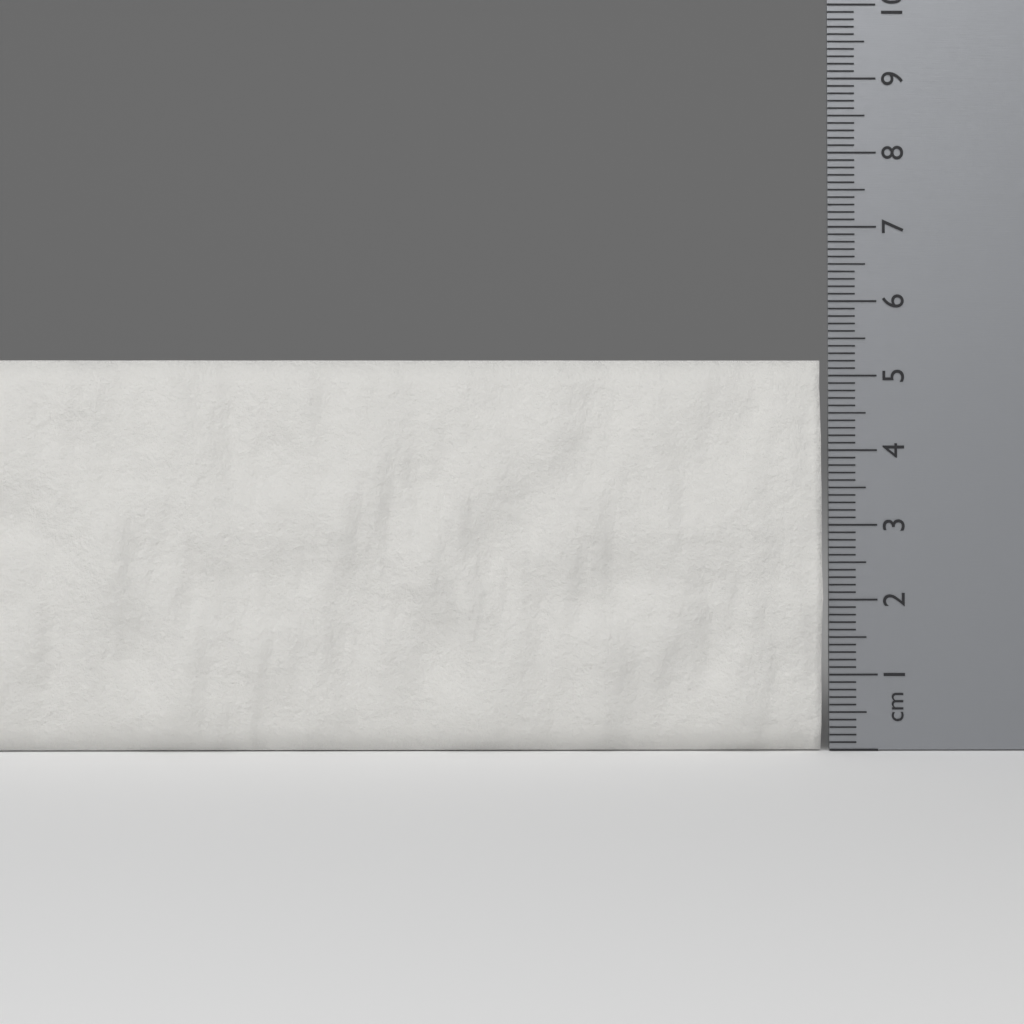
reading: 5.2 cm
